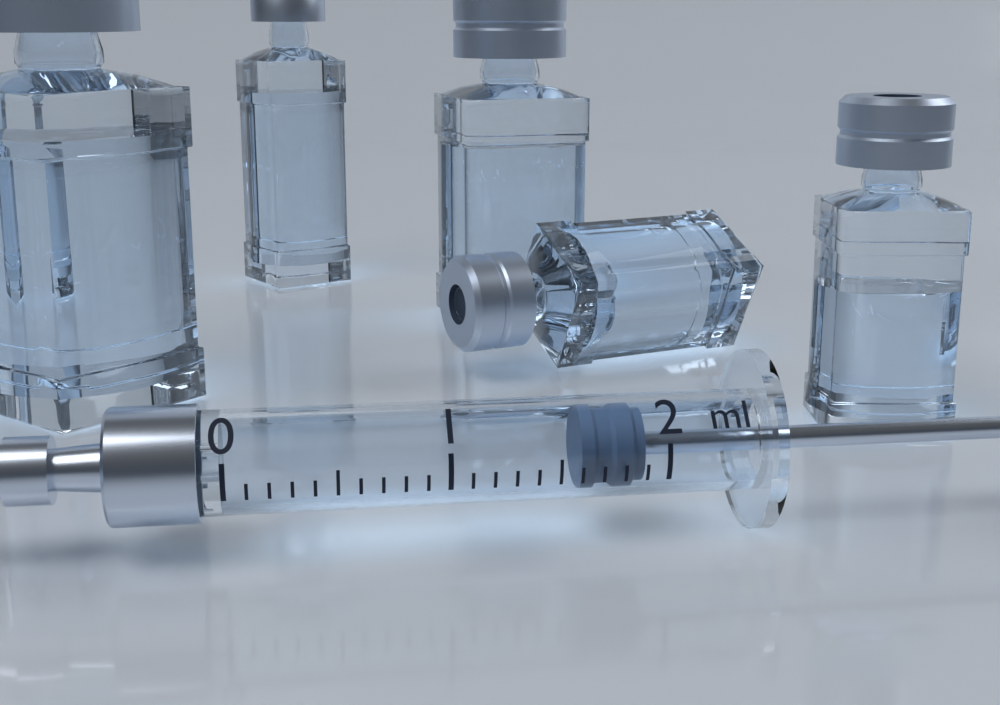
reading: 1.6 ml
